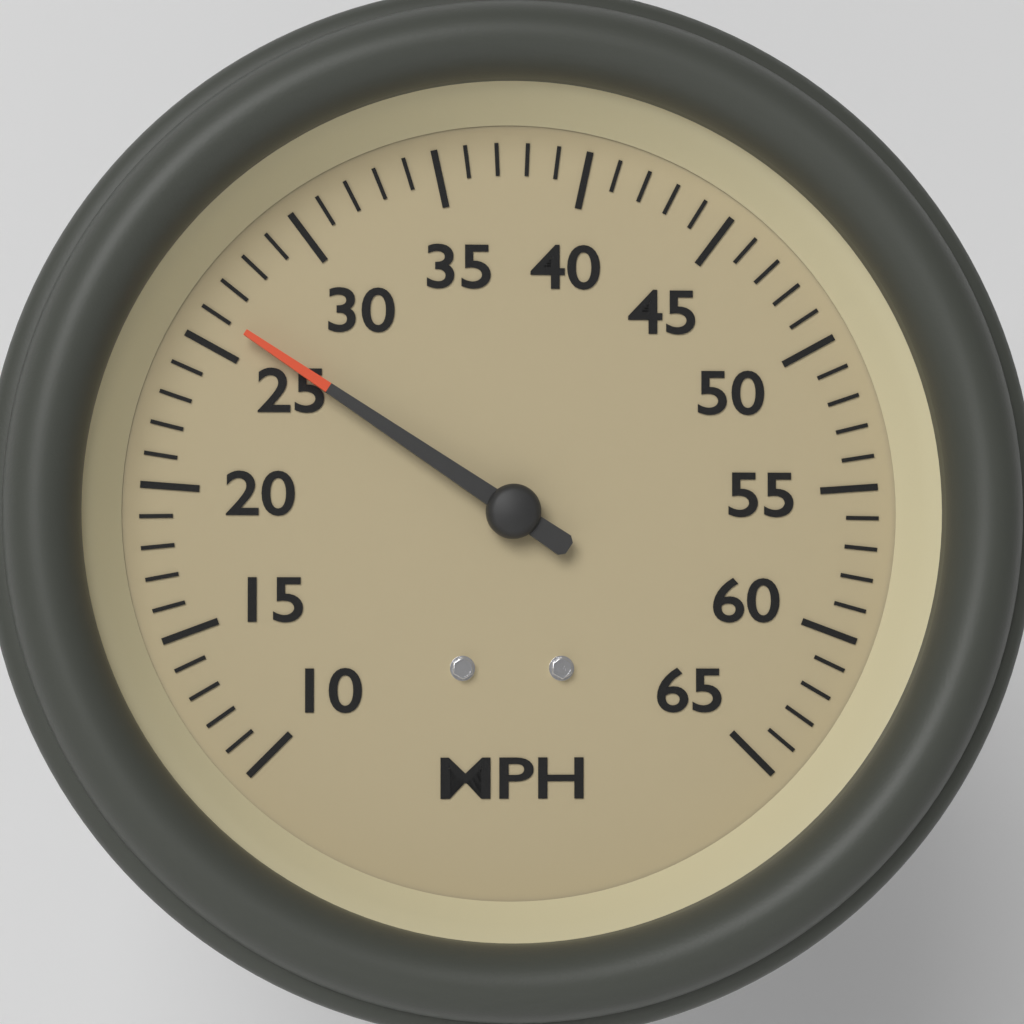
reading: 26 MPH
